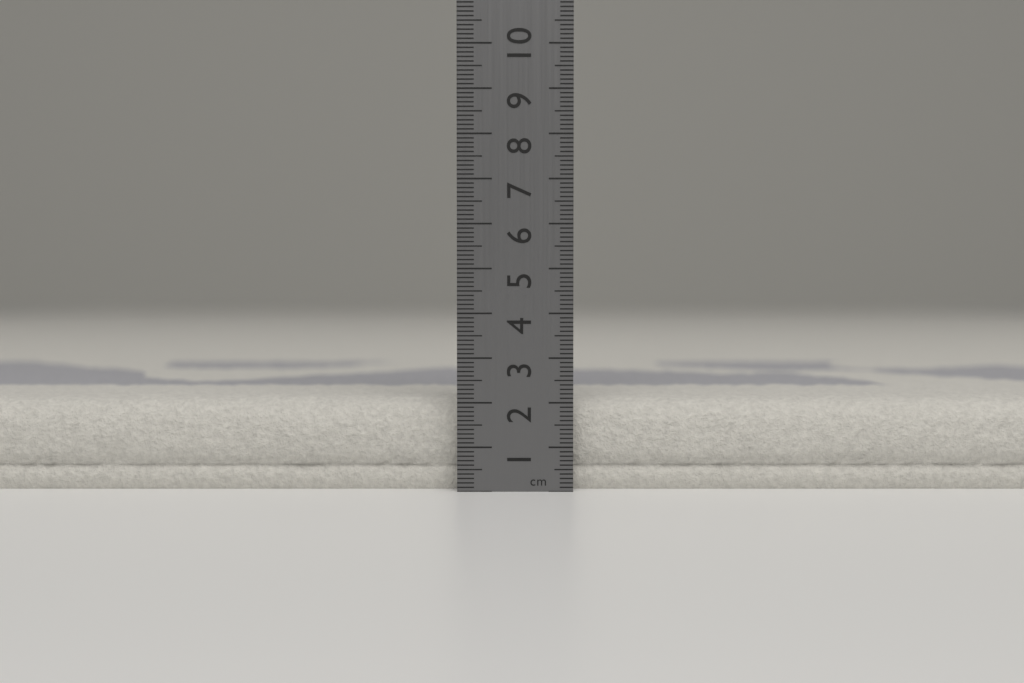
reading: 2.1 cm
